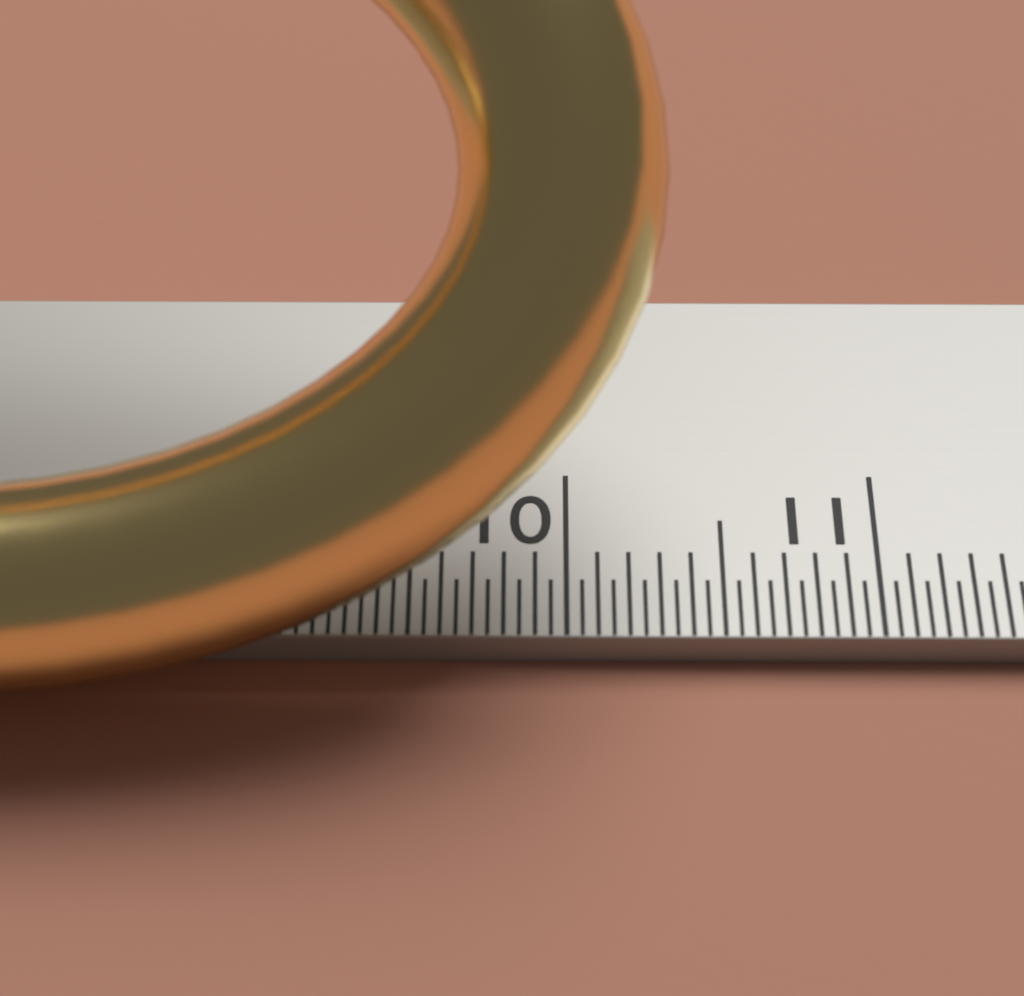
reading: 10.30 cm
